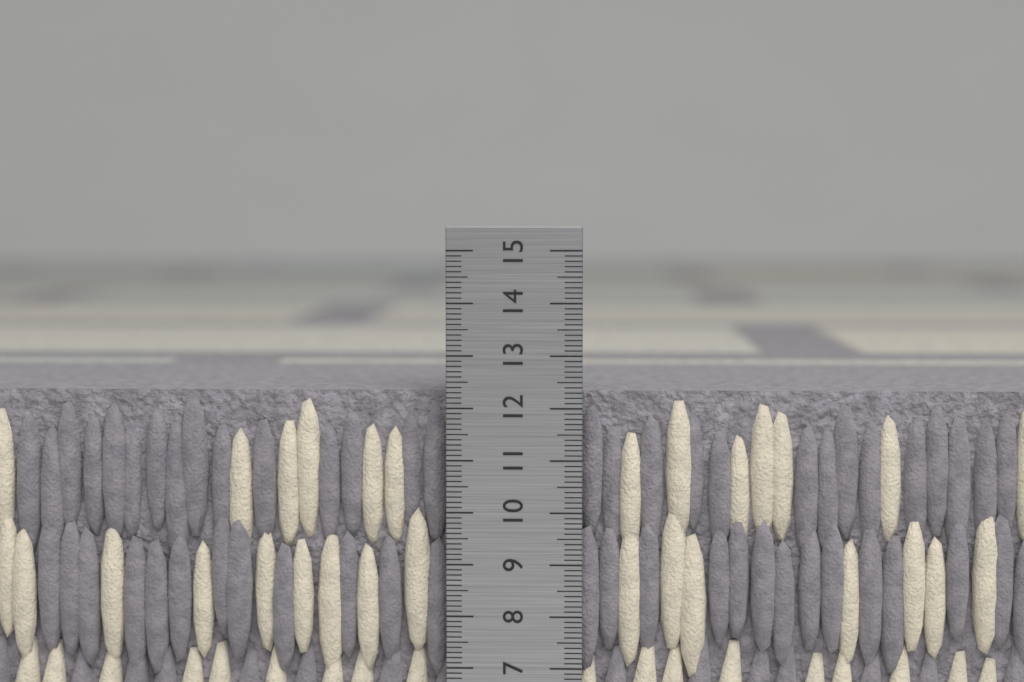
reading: 12.3 cm
